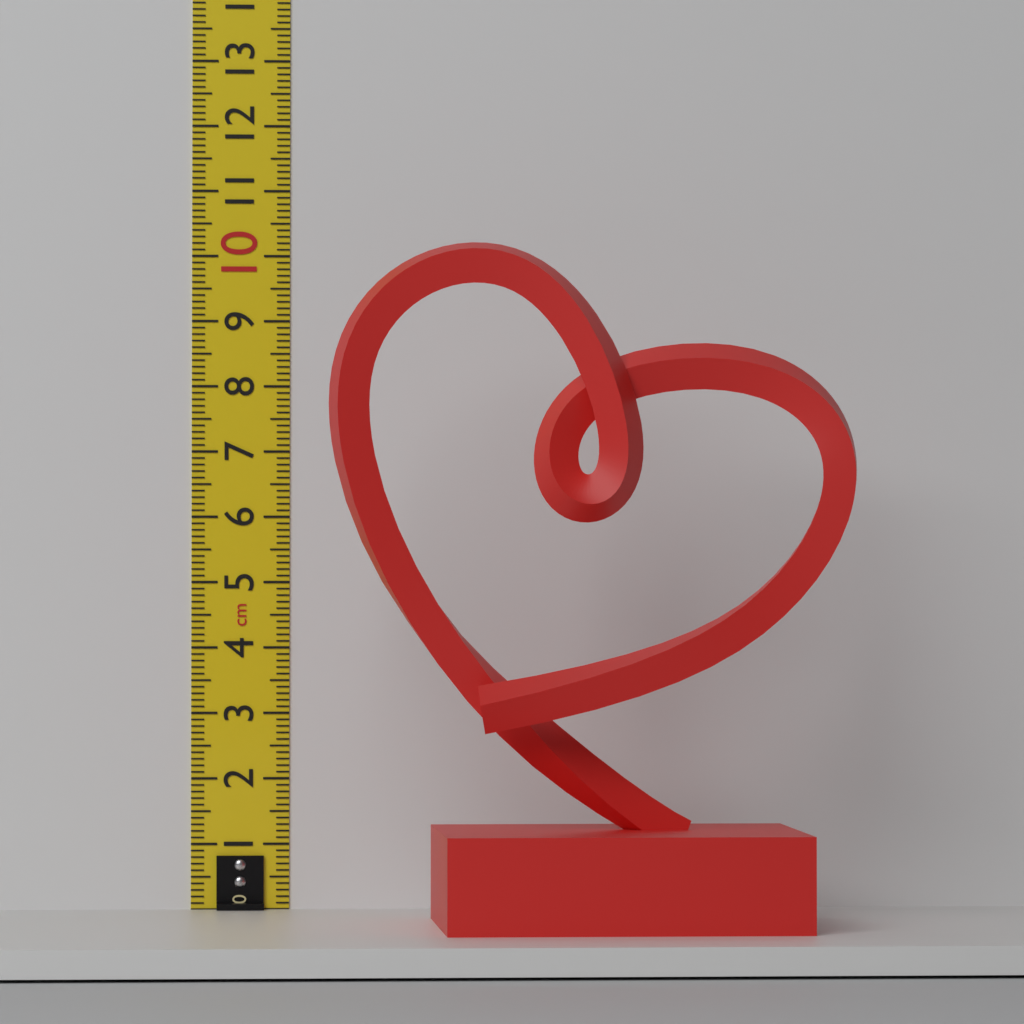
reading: 9.9 cm
